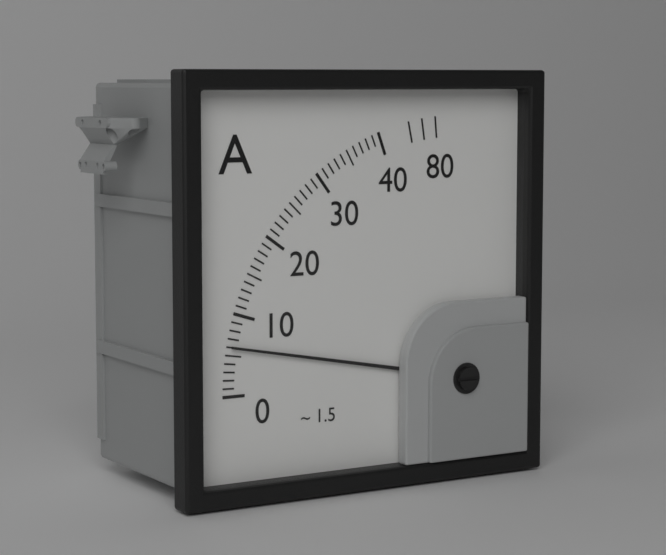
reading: 6 A
